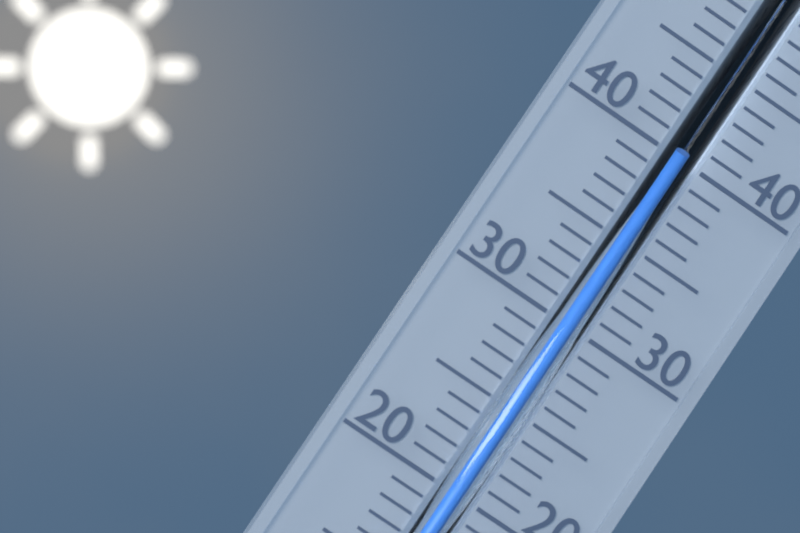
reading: 40 °C
